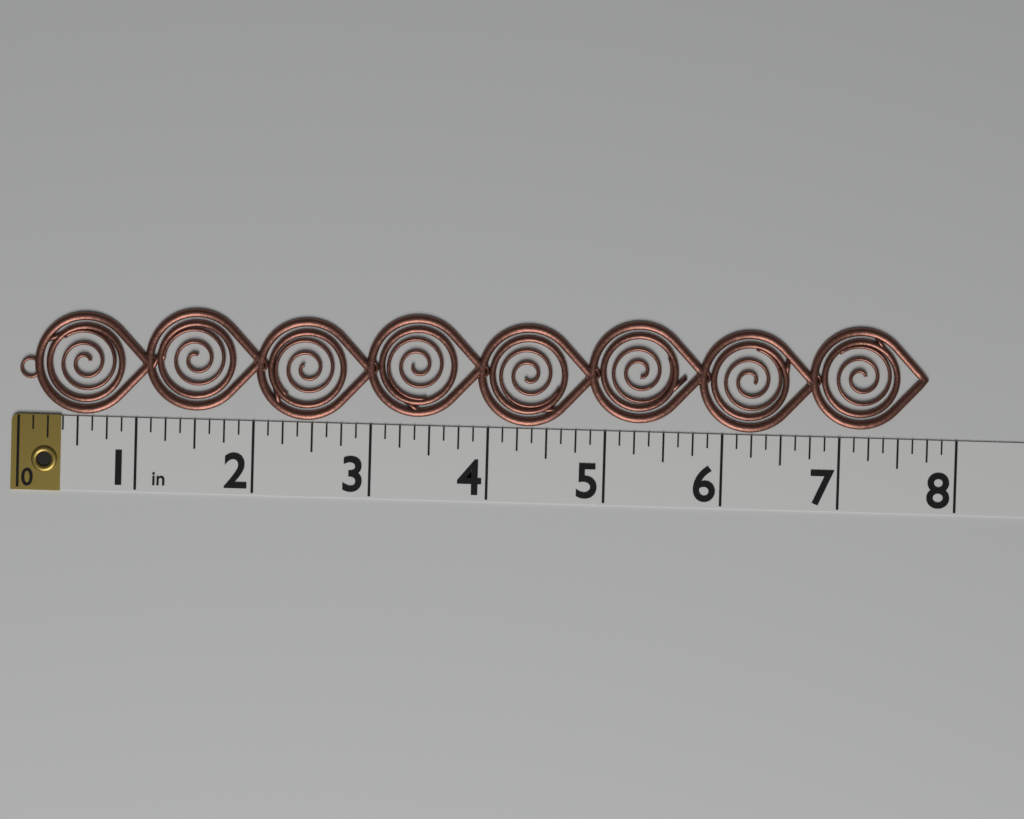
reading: 7.750 in
